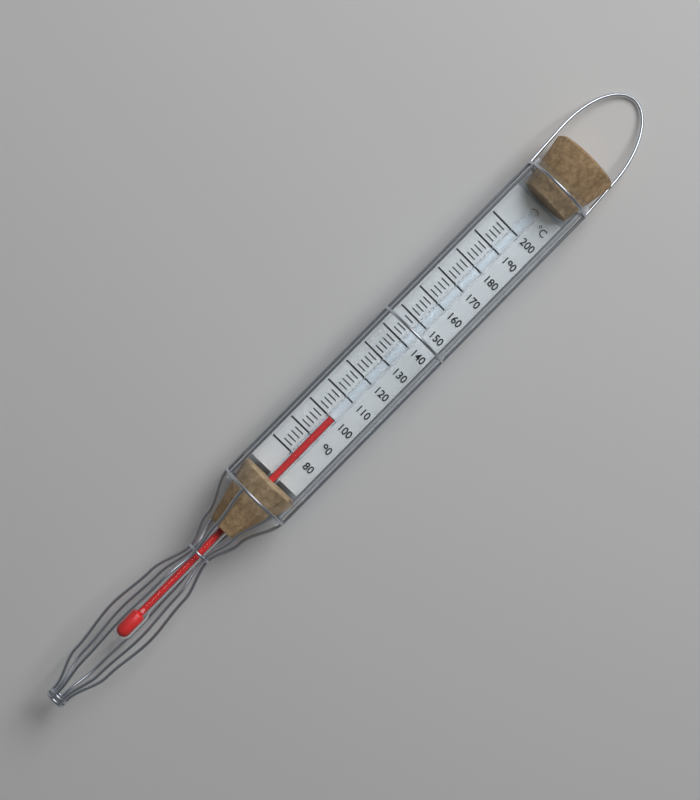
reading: 100 °C
